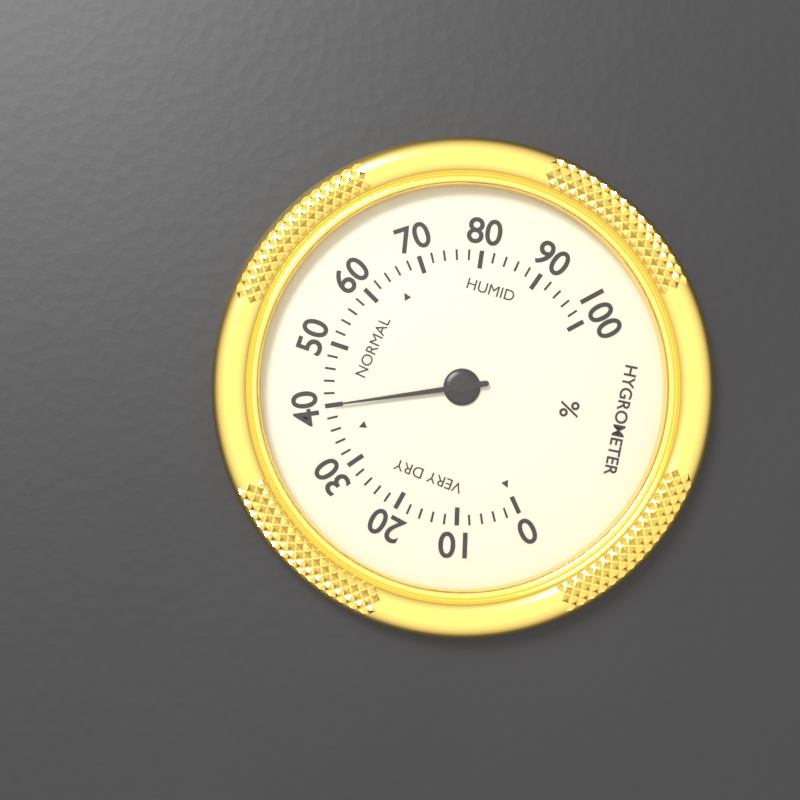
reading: 40 %
